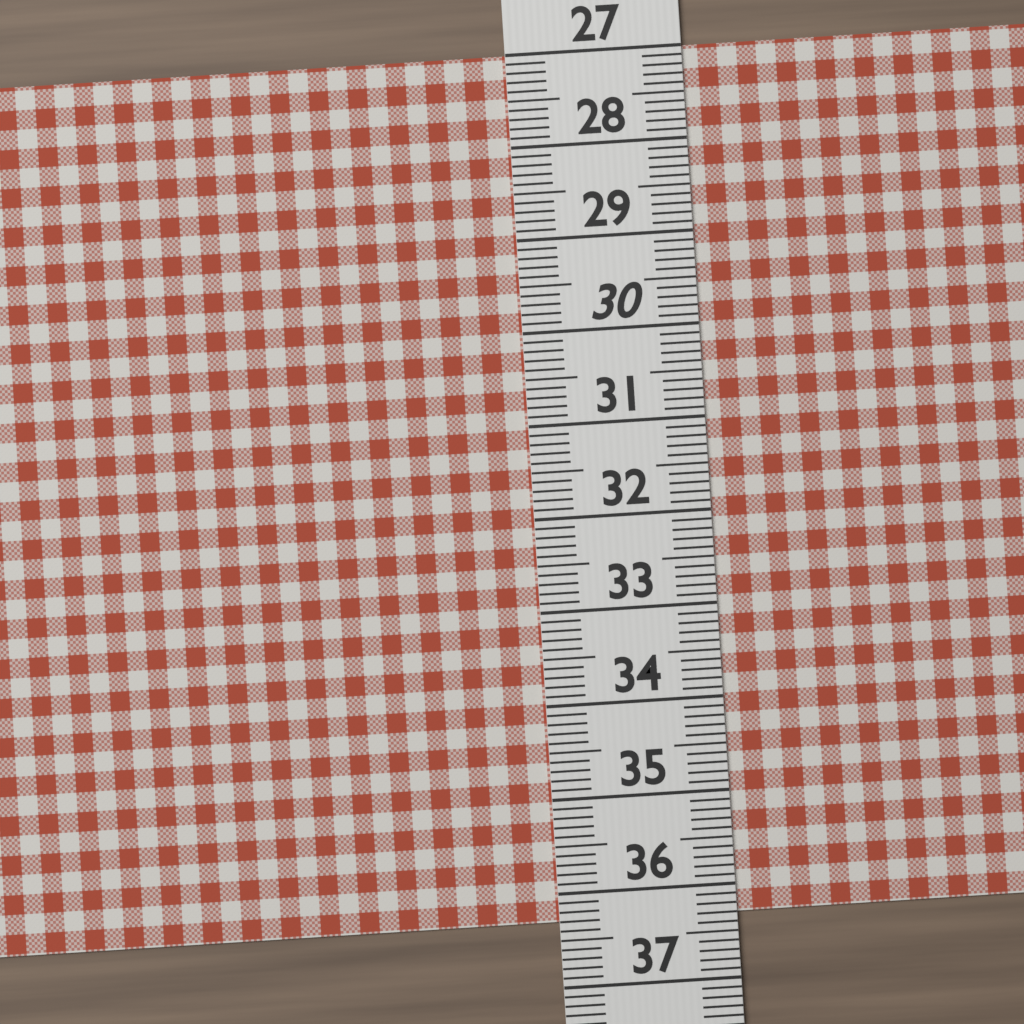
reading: 36.3 (no unit)
